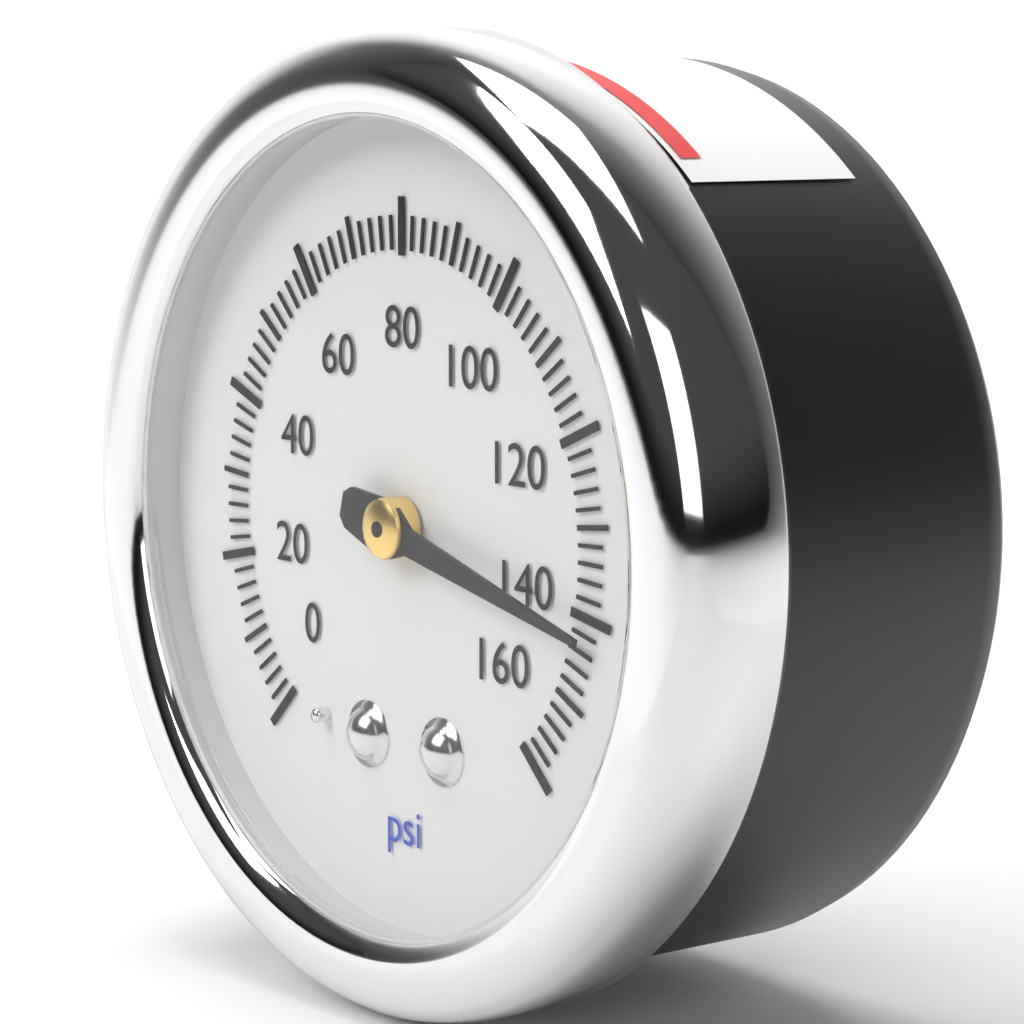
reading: 142 psi
